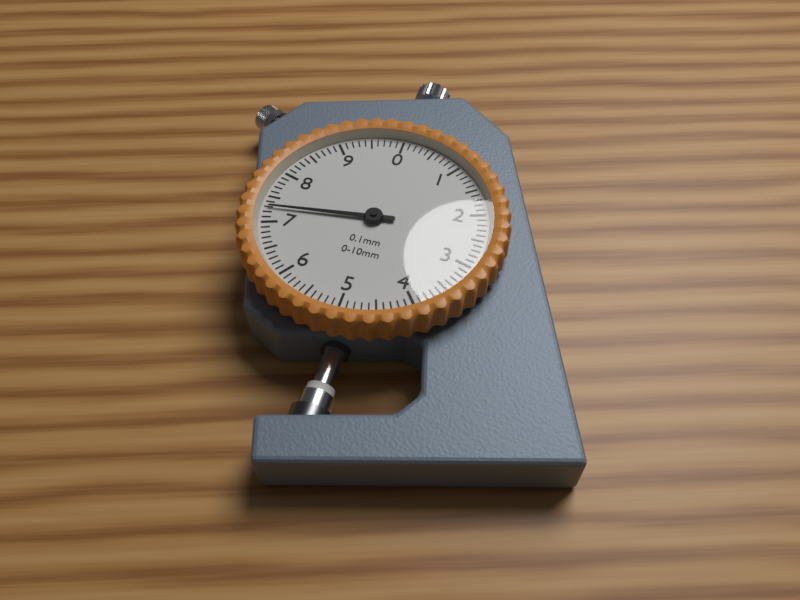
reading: 7.3 mm
